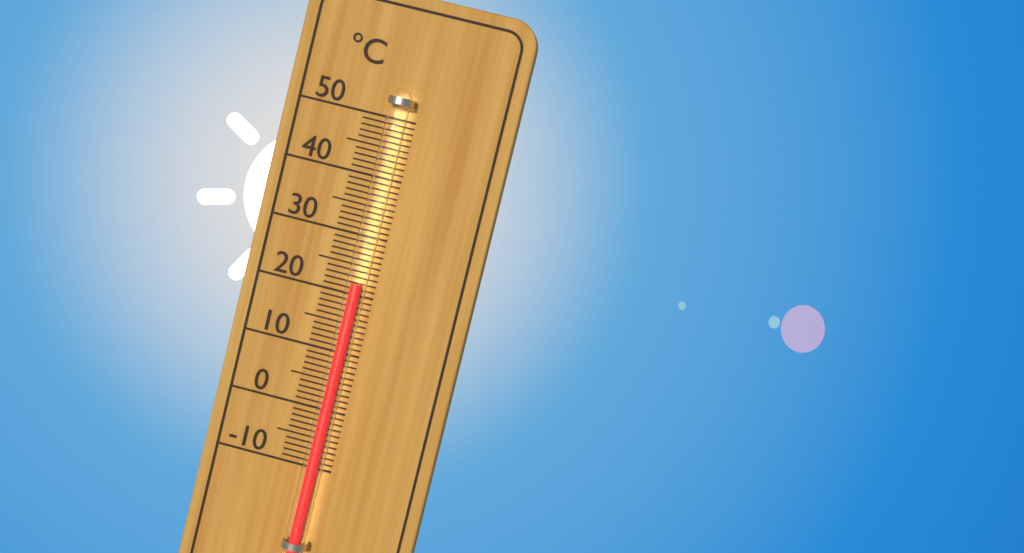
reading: 22 °C
